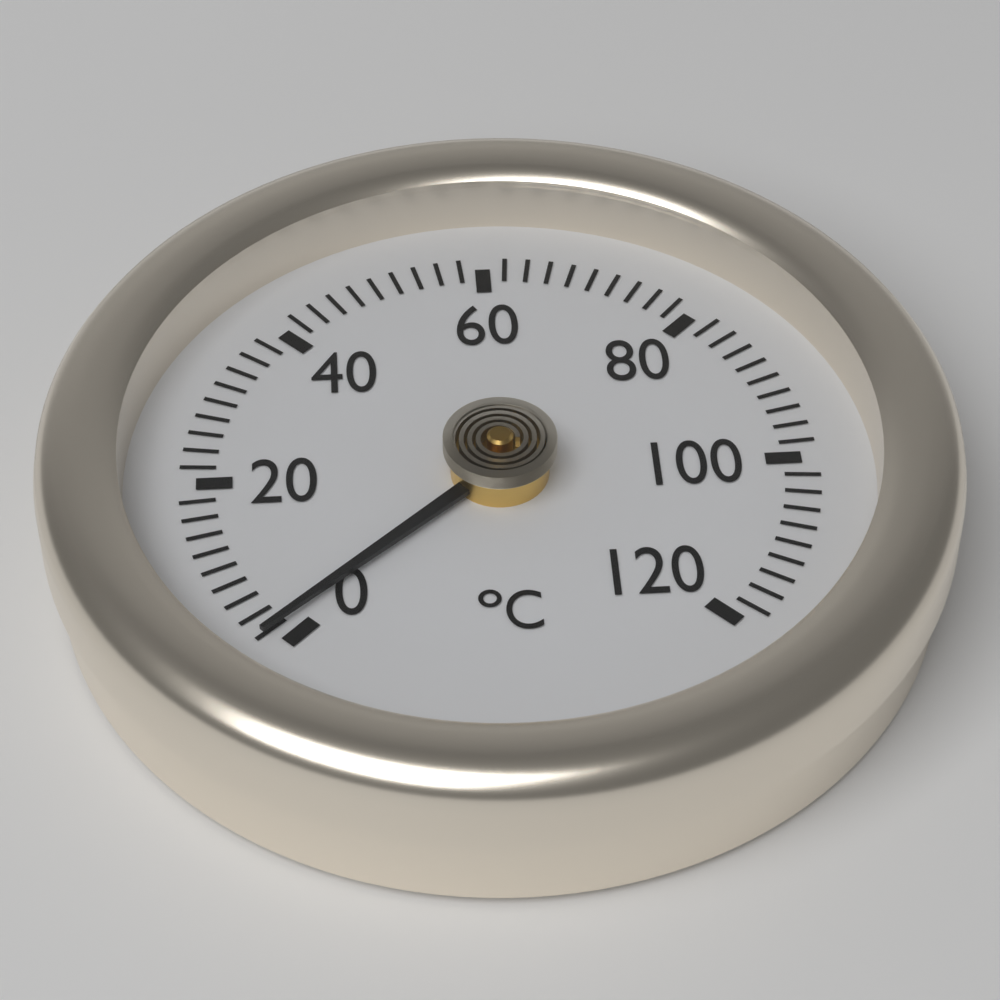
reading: 2 °C
